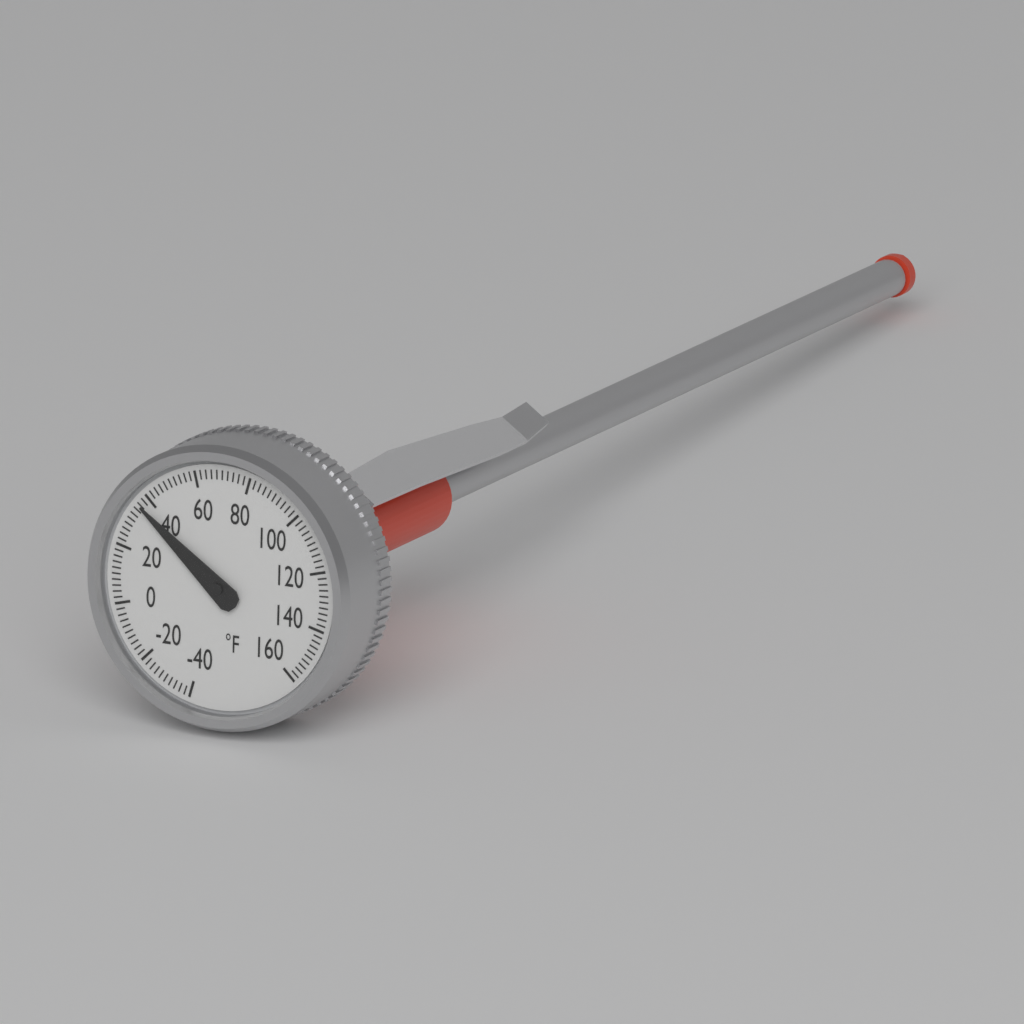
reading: 36 °F
